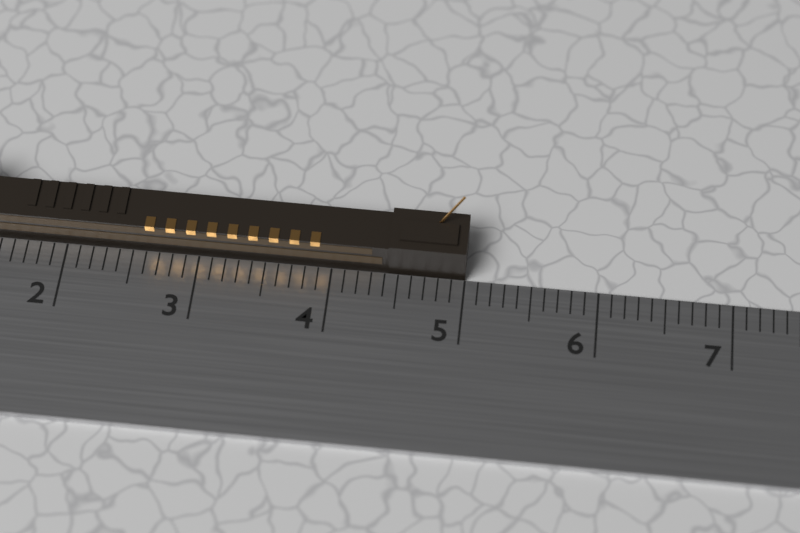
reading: 5.0 cm
